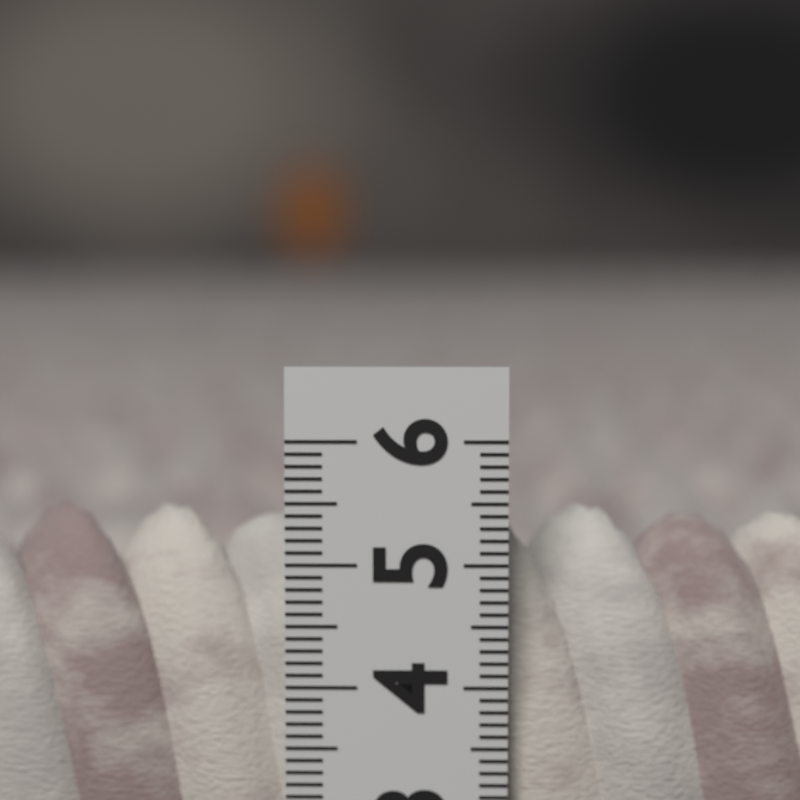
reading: 5.4 (no unit)
